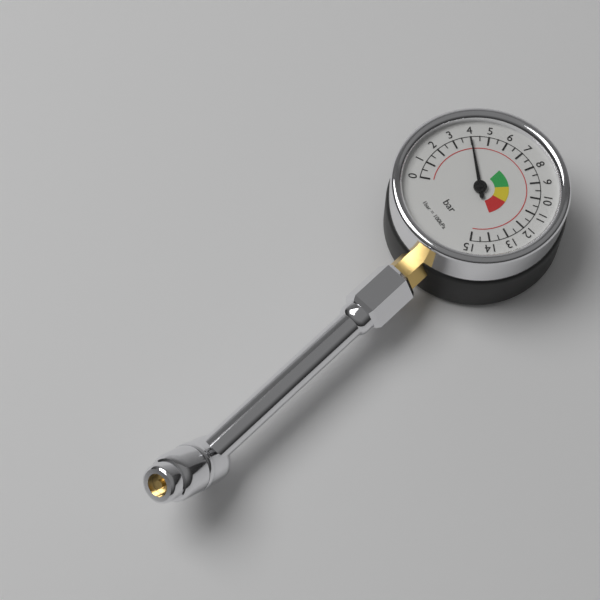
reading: 4.0 bar
